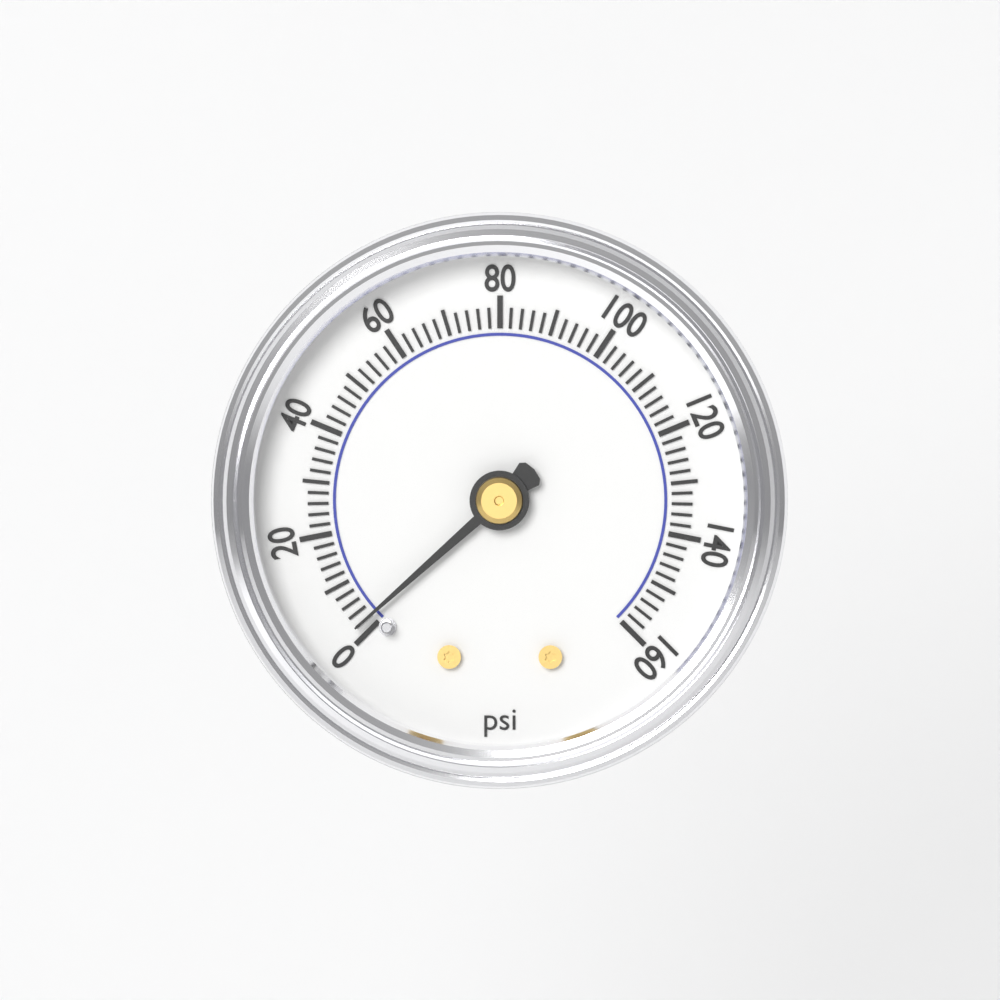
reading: 2 psi
